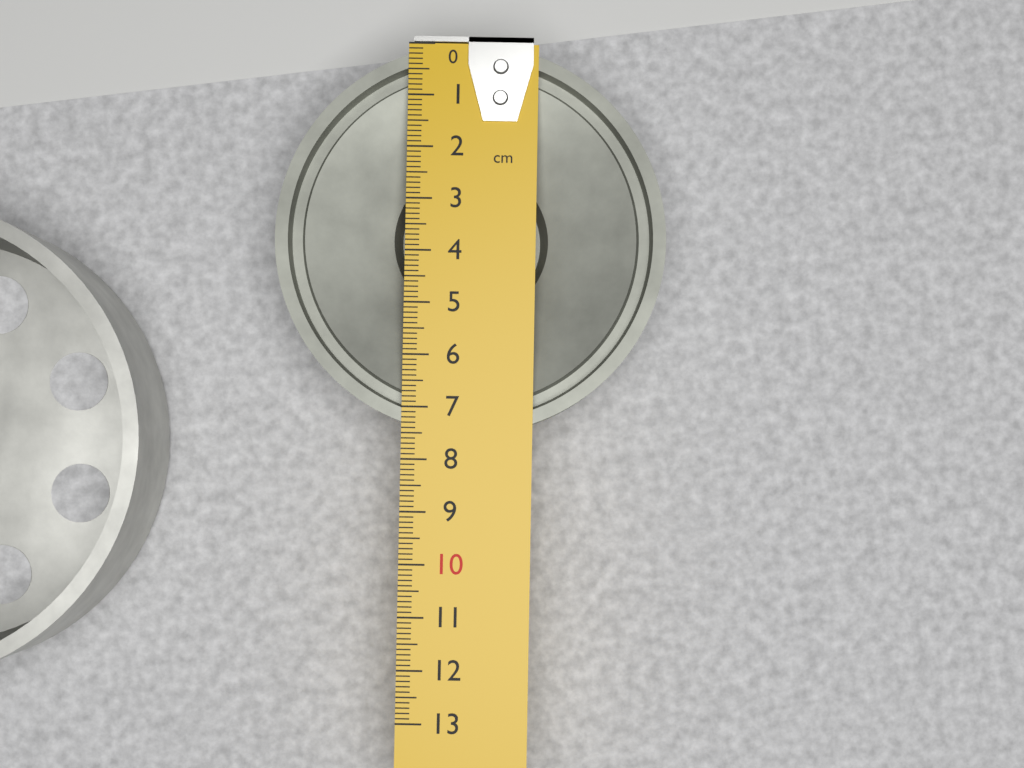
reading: 7.5 cm
